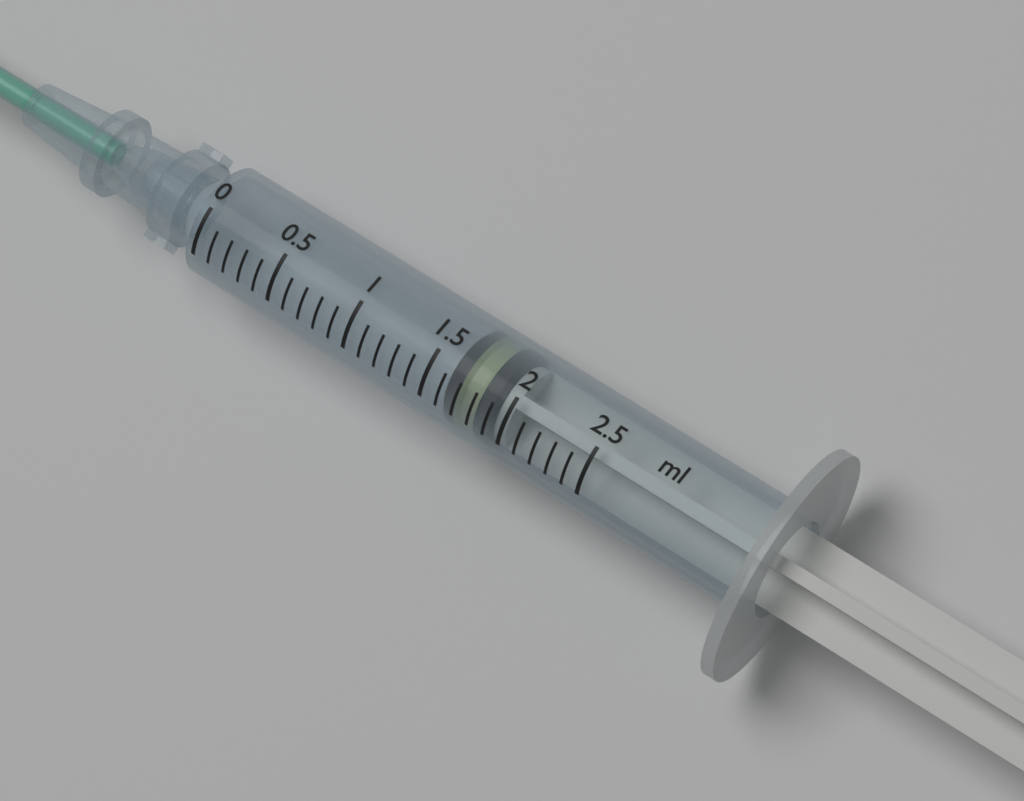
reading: 1.6 ml
